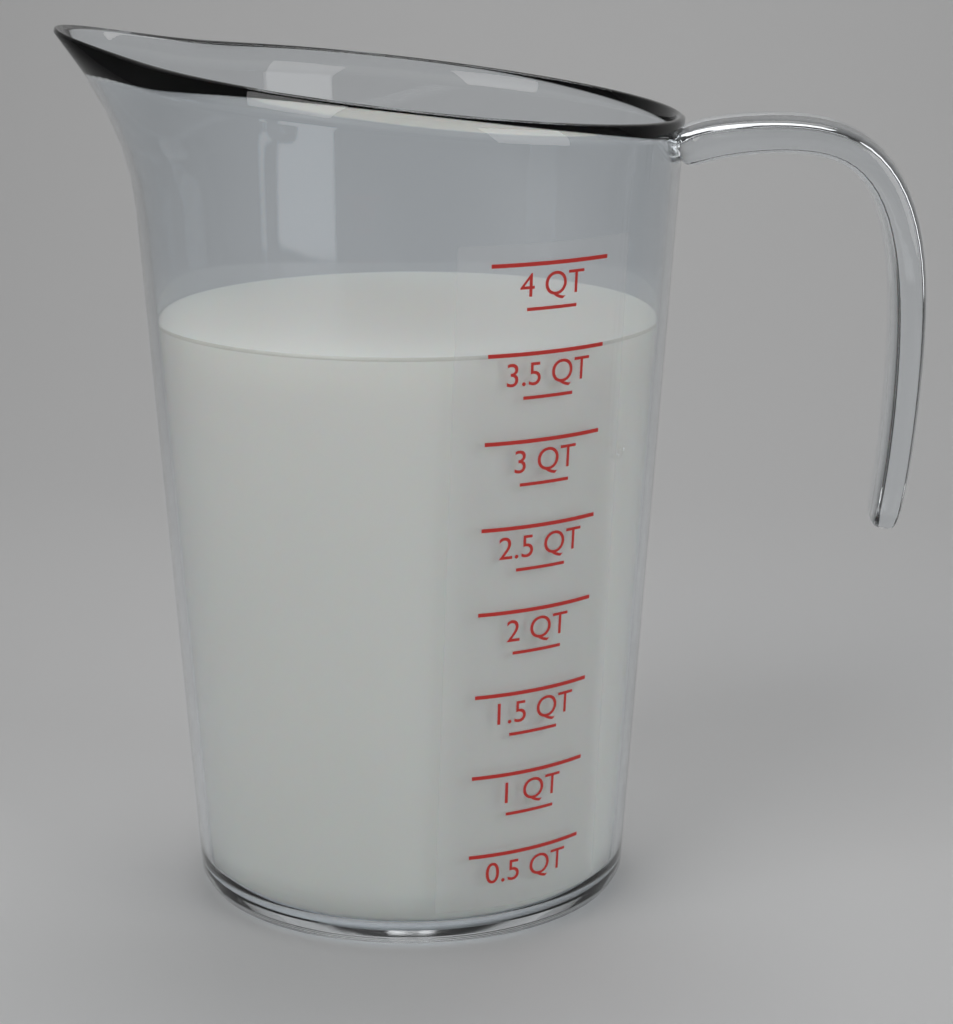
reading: 3.50 QT
